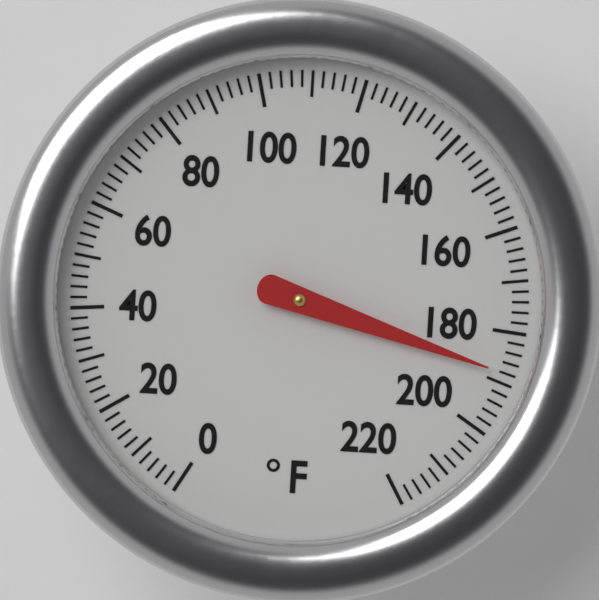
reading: 188 °F
